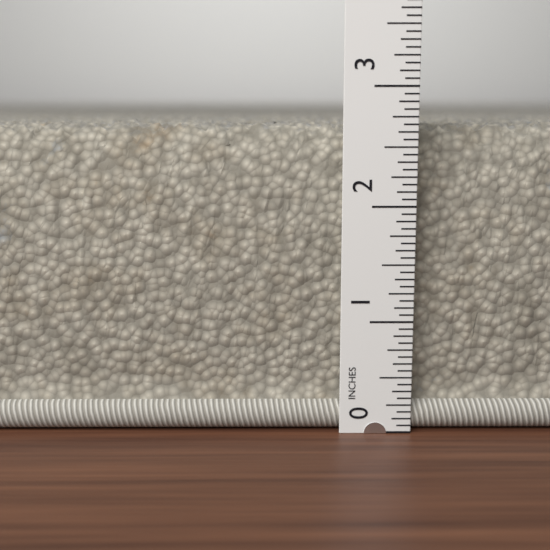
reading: 2.6875 in
